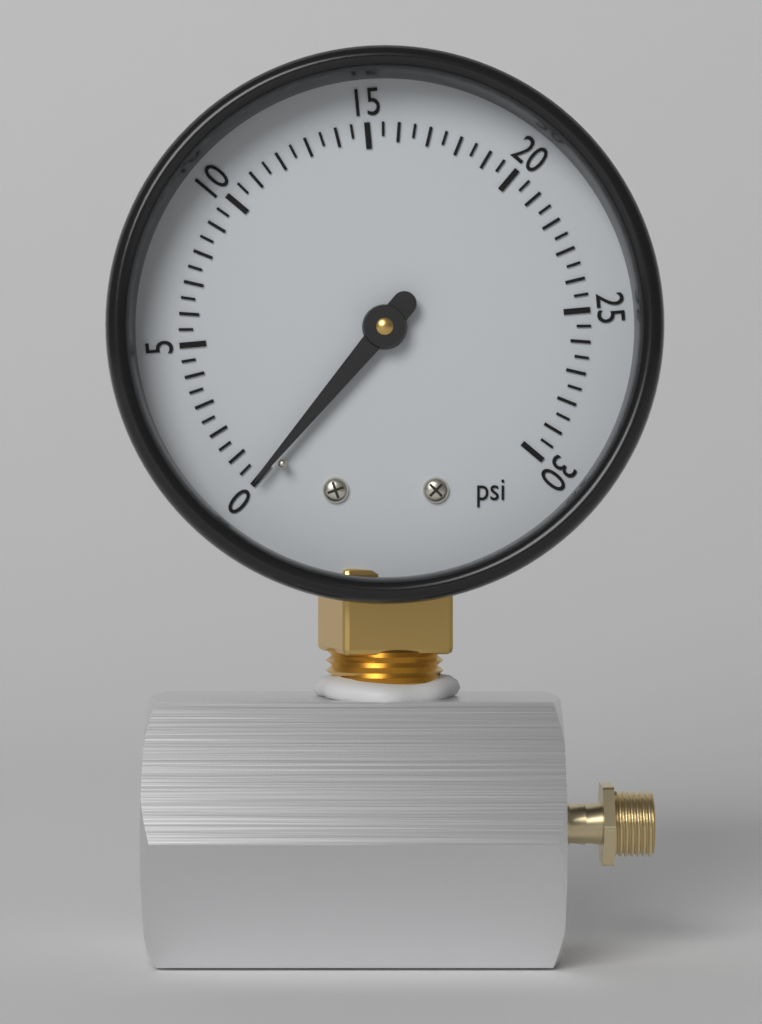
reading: 0.0 psi
